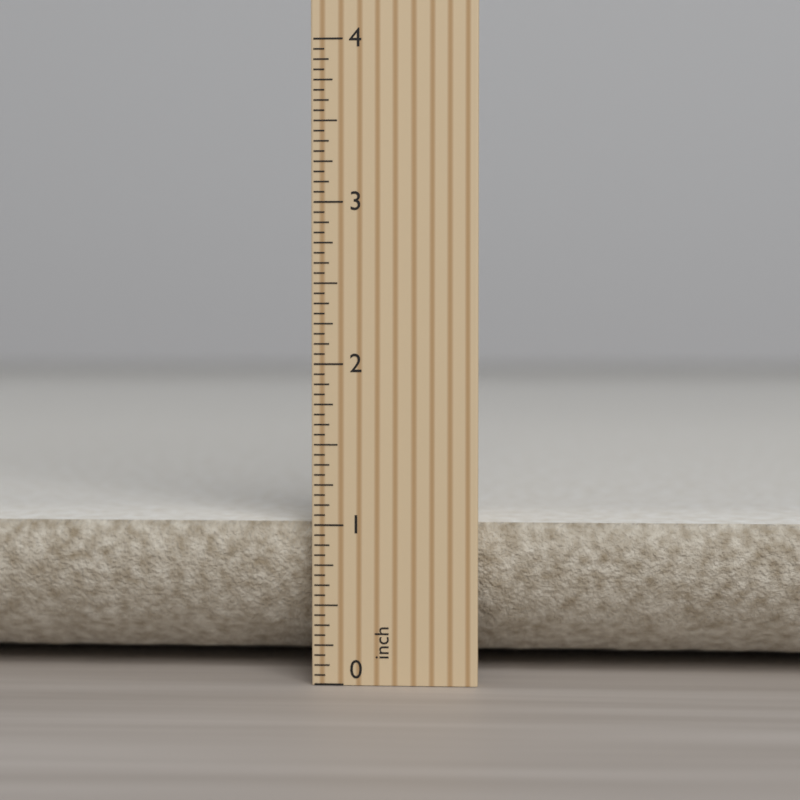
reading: 1.0000 inch
